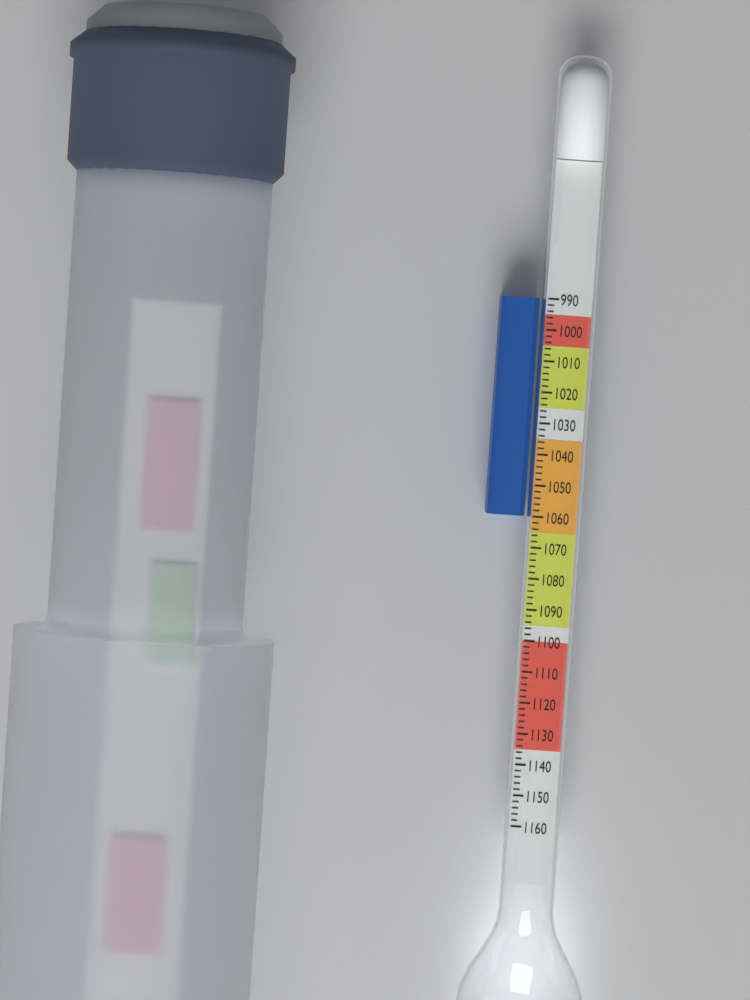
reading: 1060 (no unit)
